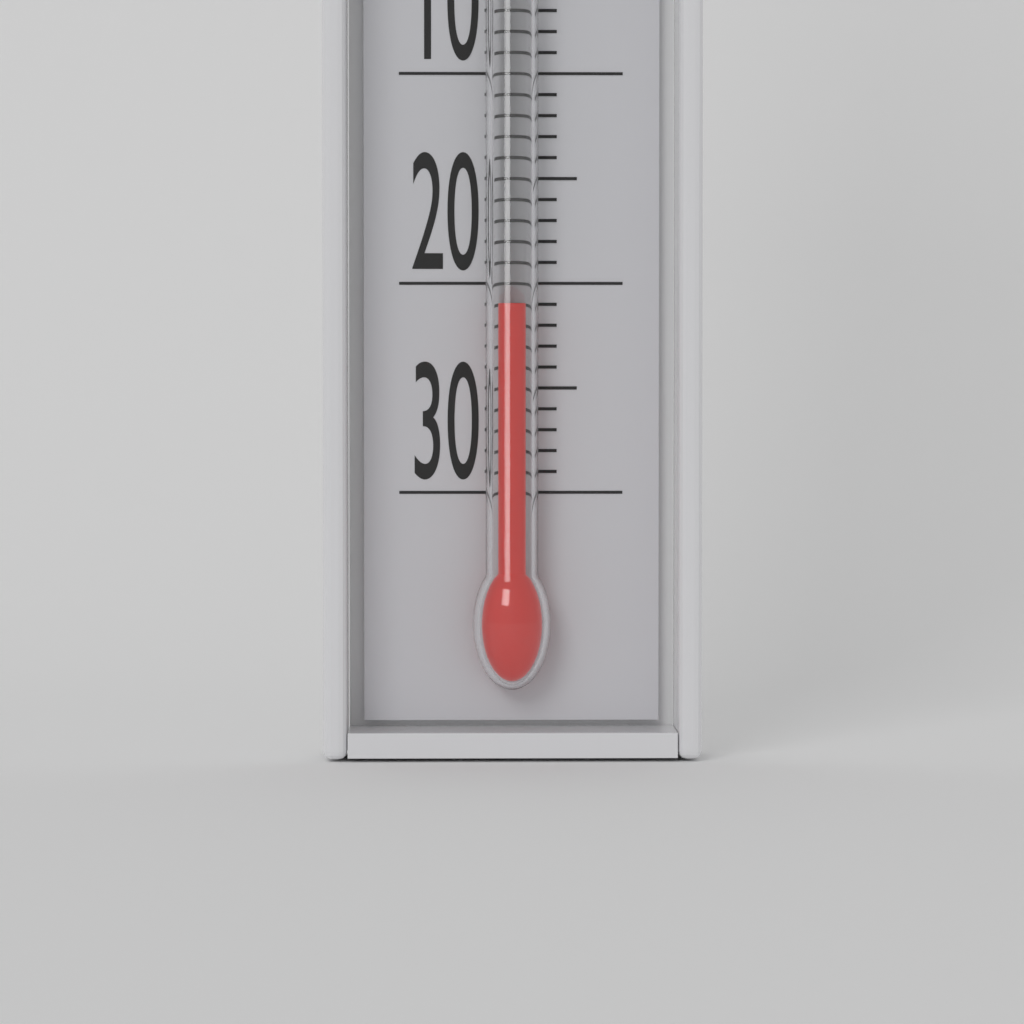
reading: -21 °C
